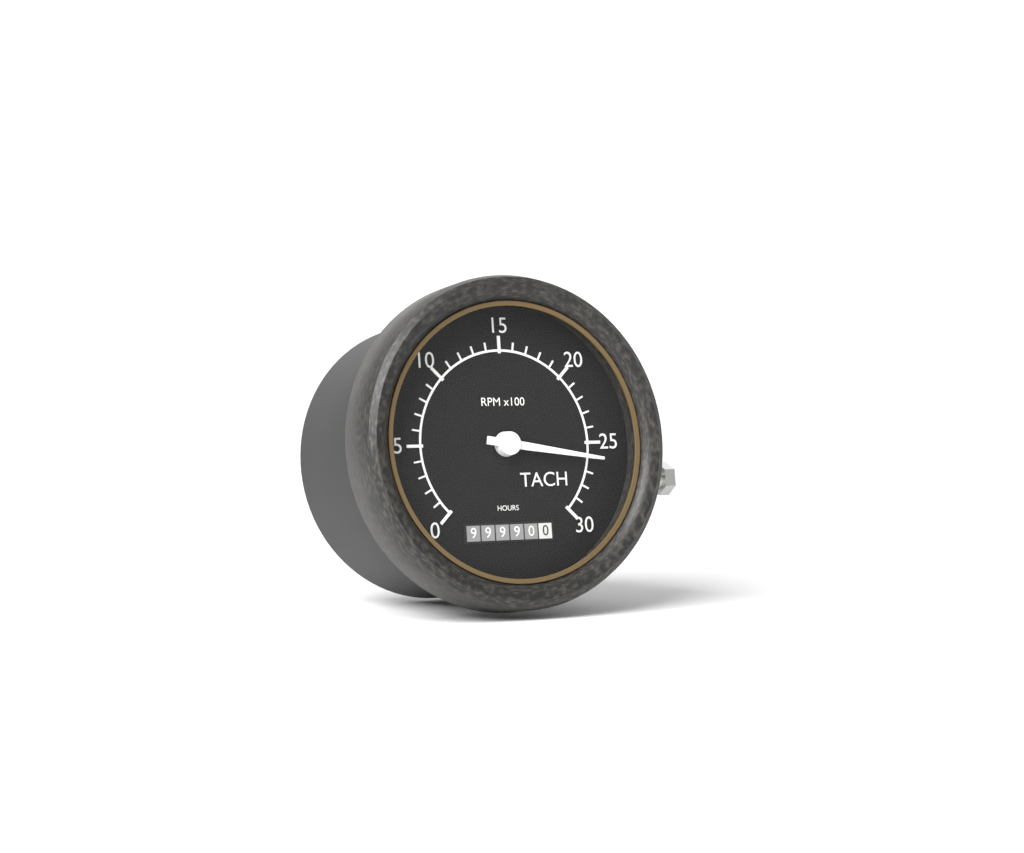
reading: 2600 RPM
